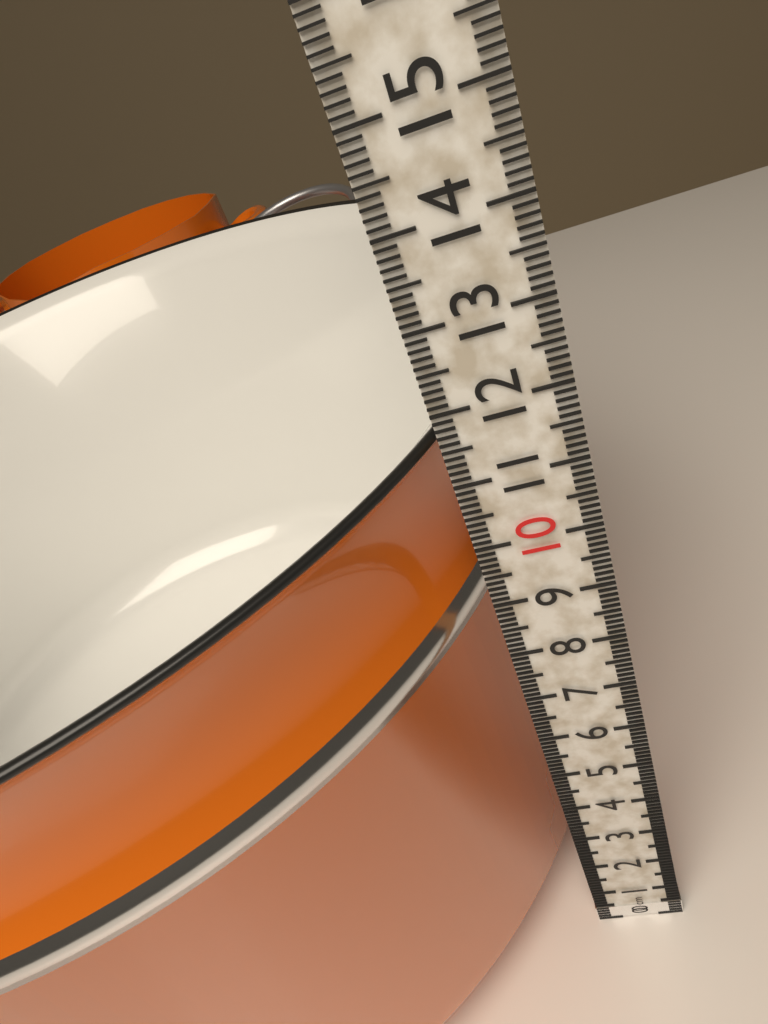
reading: 11.6 cm
